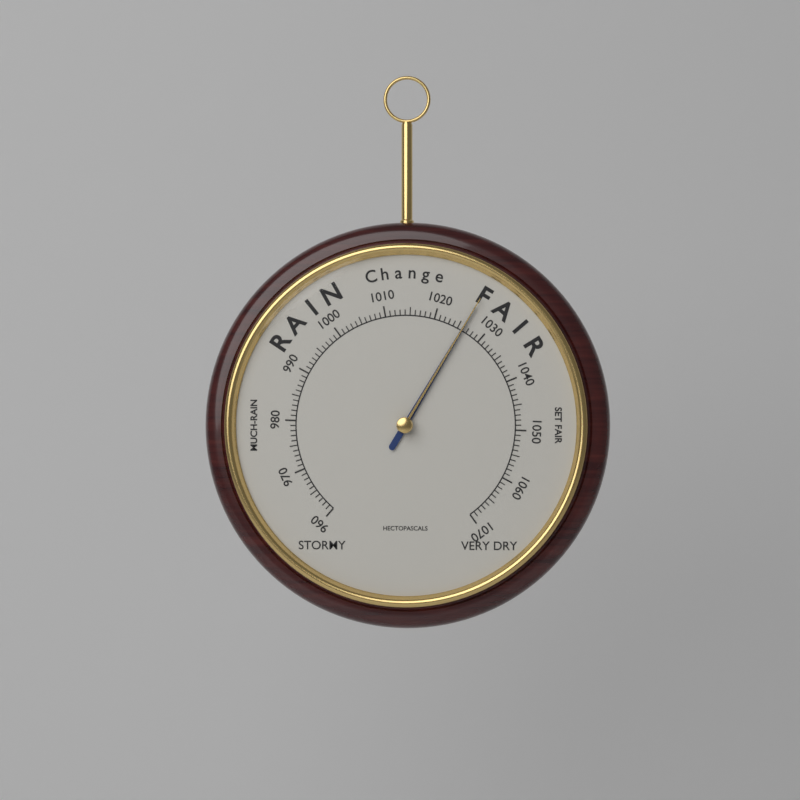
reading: 1026 hPa
